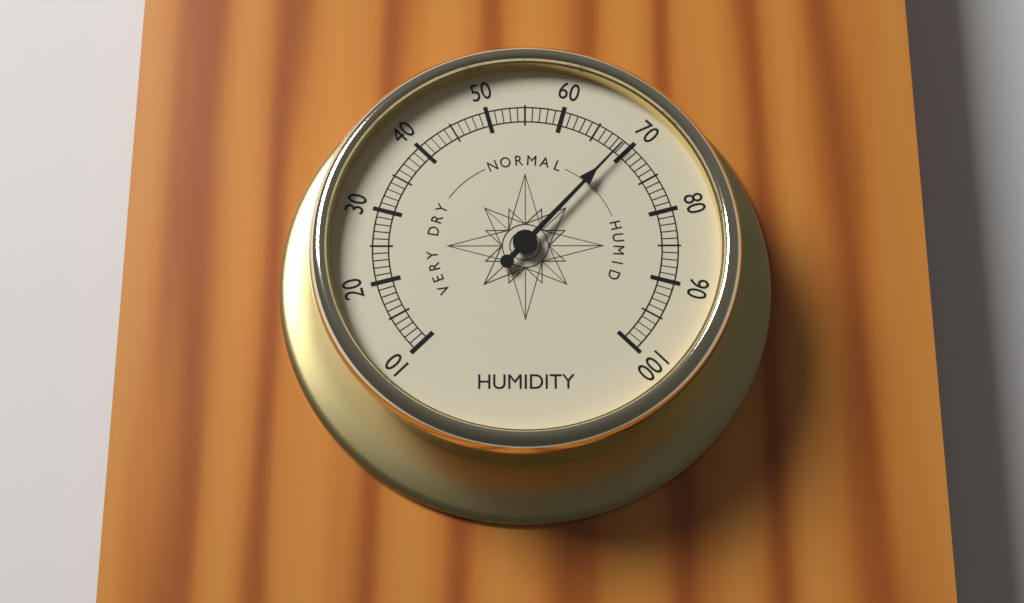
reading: 69 (no unit)
